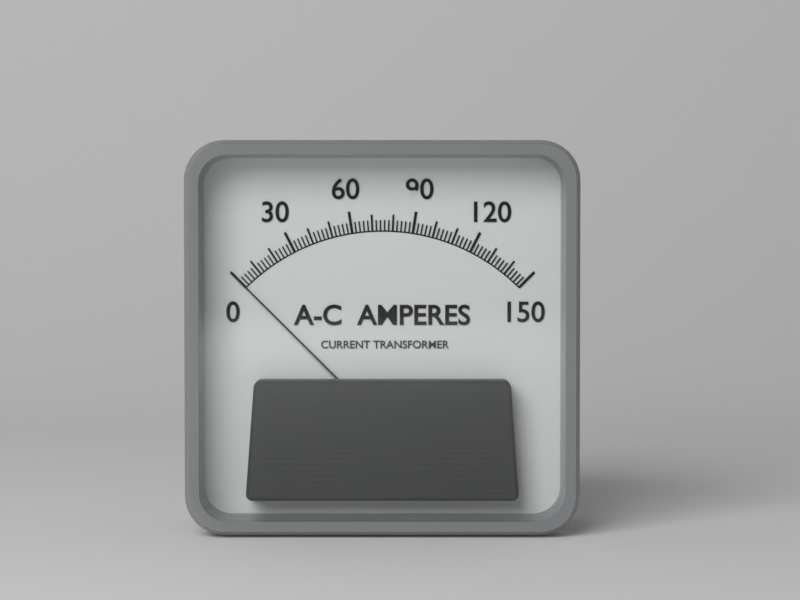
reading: 0 A
